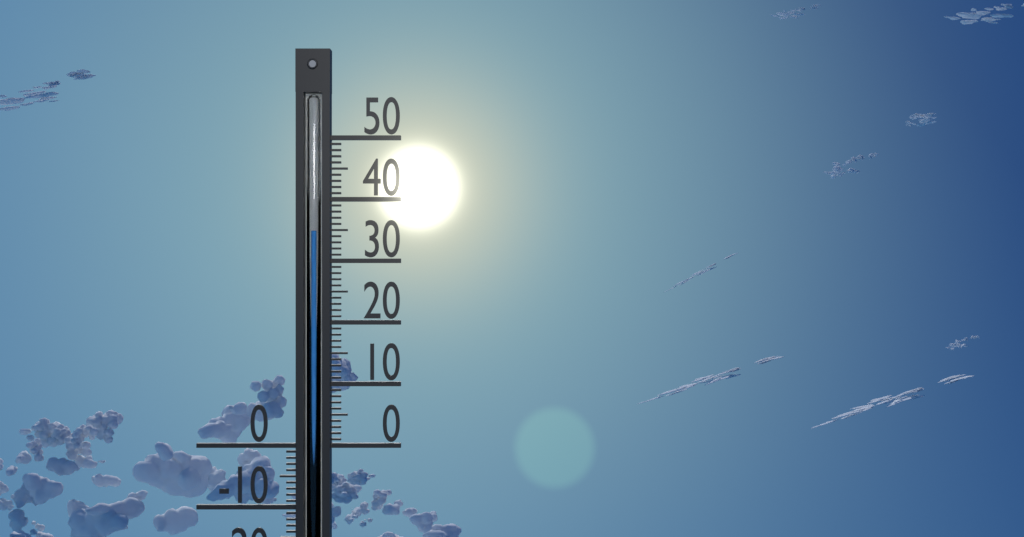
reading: 35 °C
